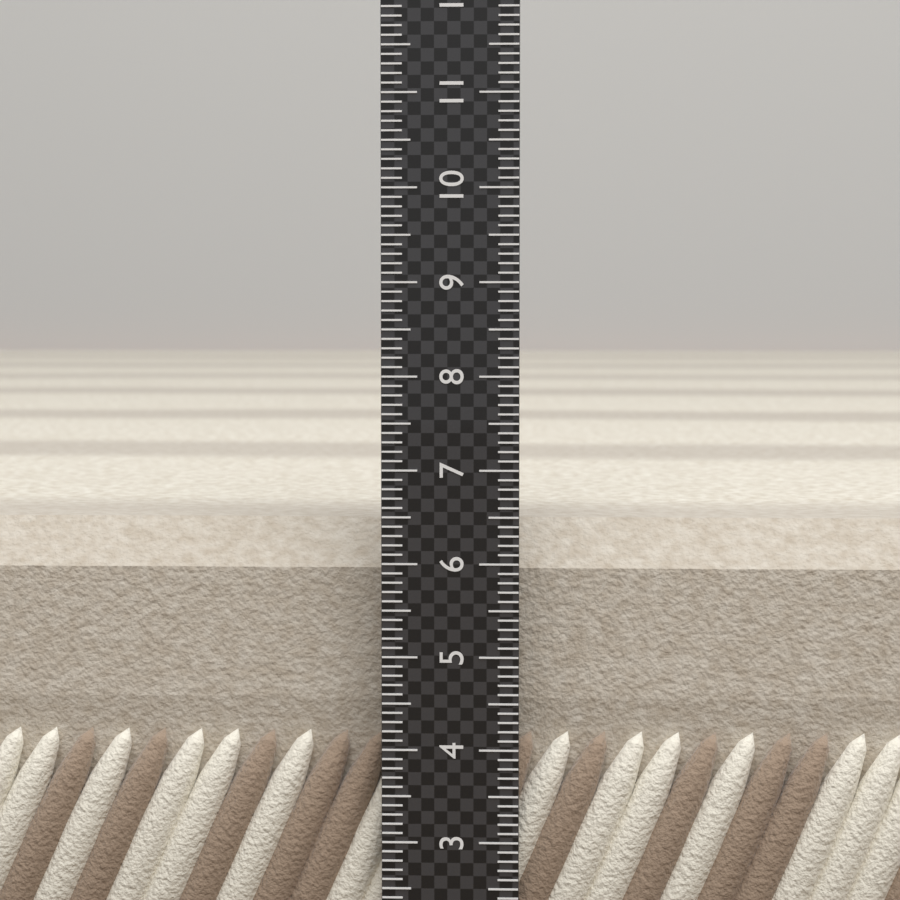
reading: 6.4 (no unit)
